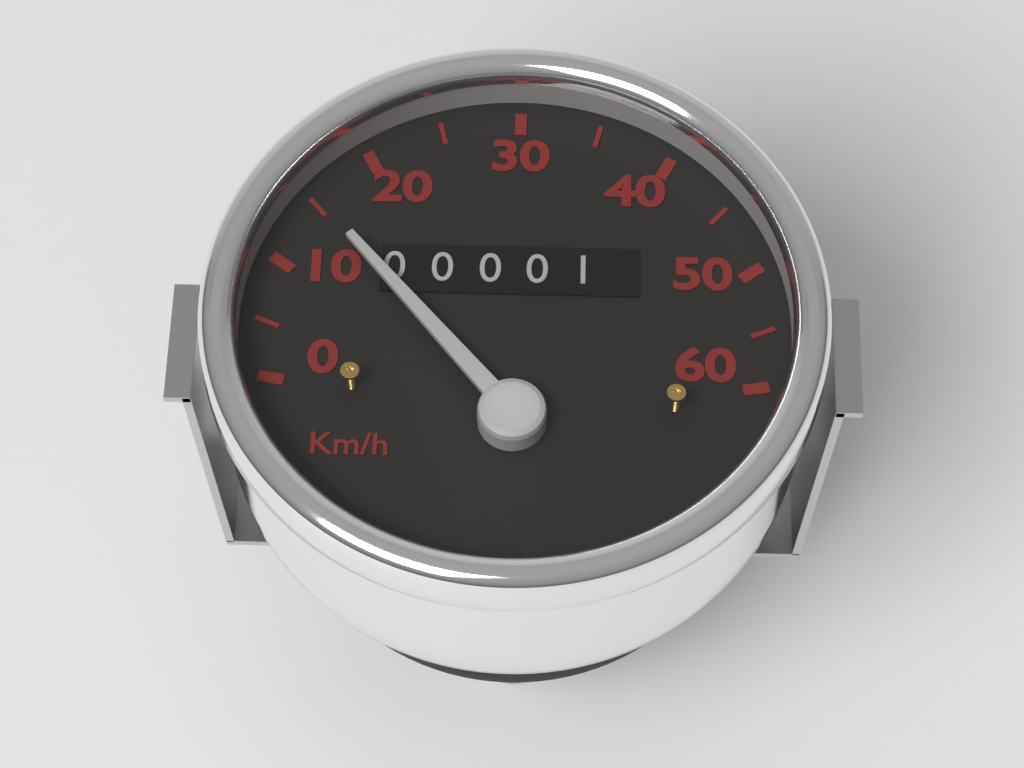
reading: 15 km/h
